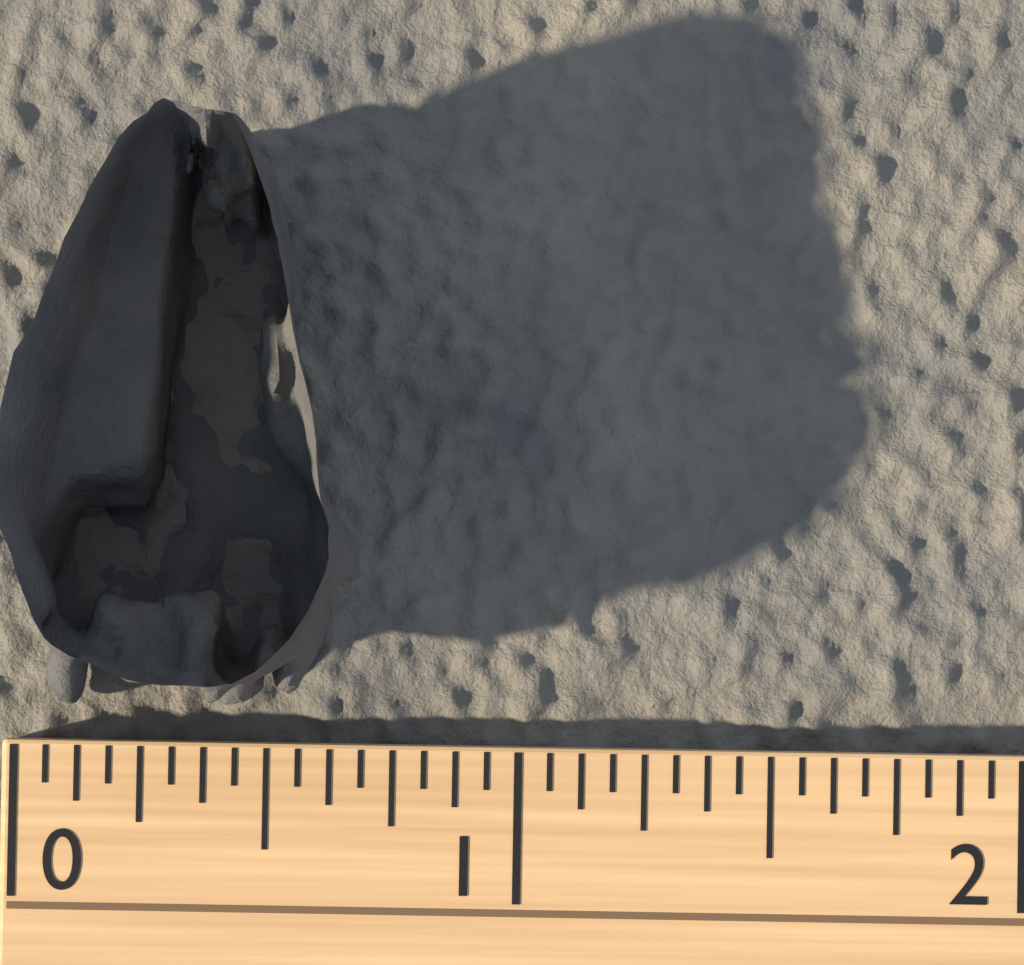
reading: 0.6875 (no unit)
